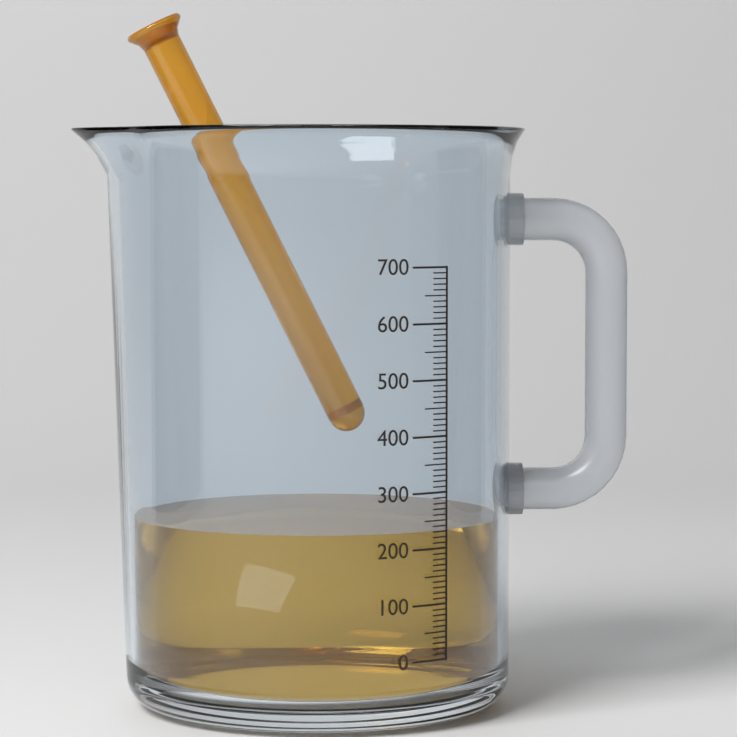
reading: 230 (no unit)
